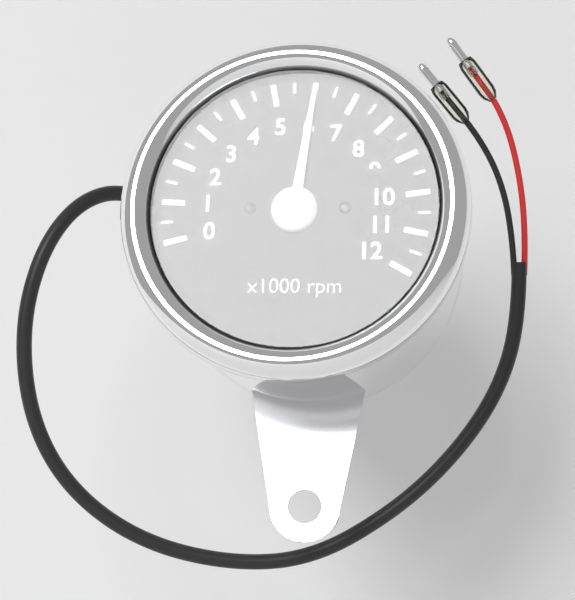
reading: 6.0 x1000 rpm
